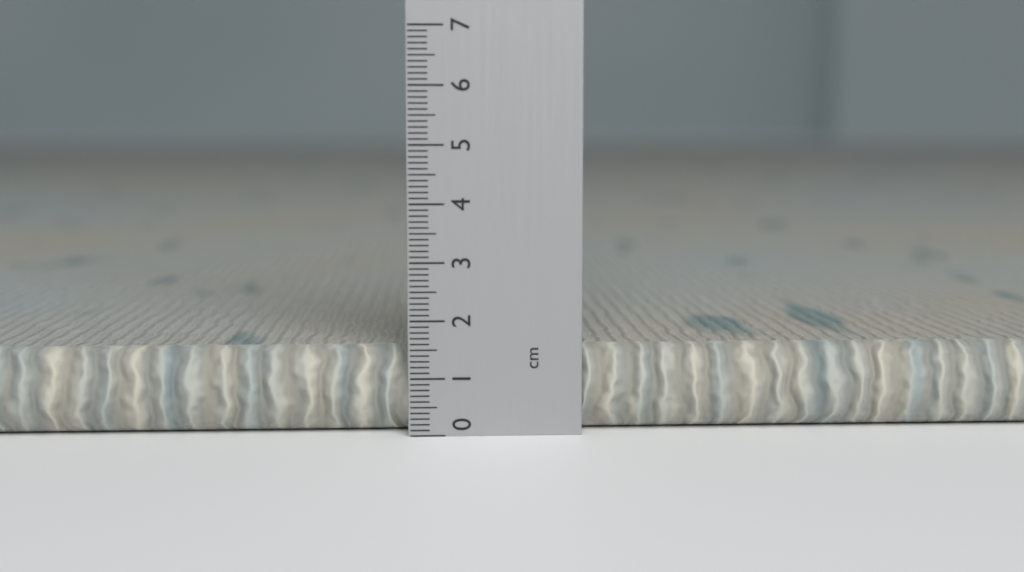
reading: 1.5 cm
